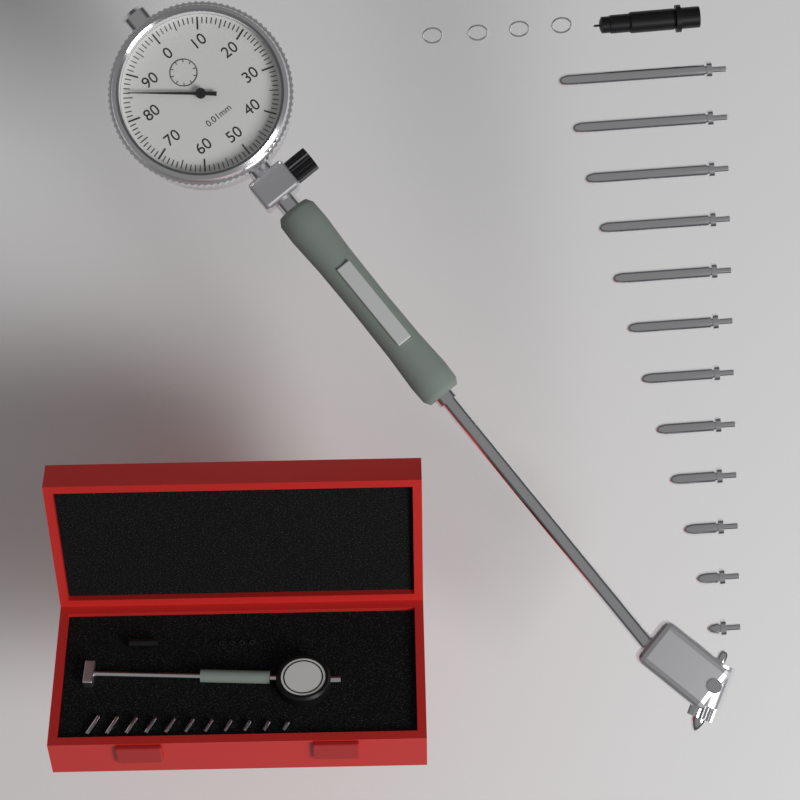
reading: 0.86 mm
